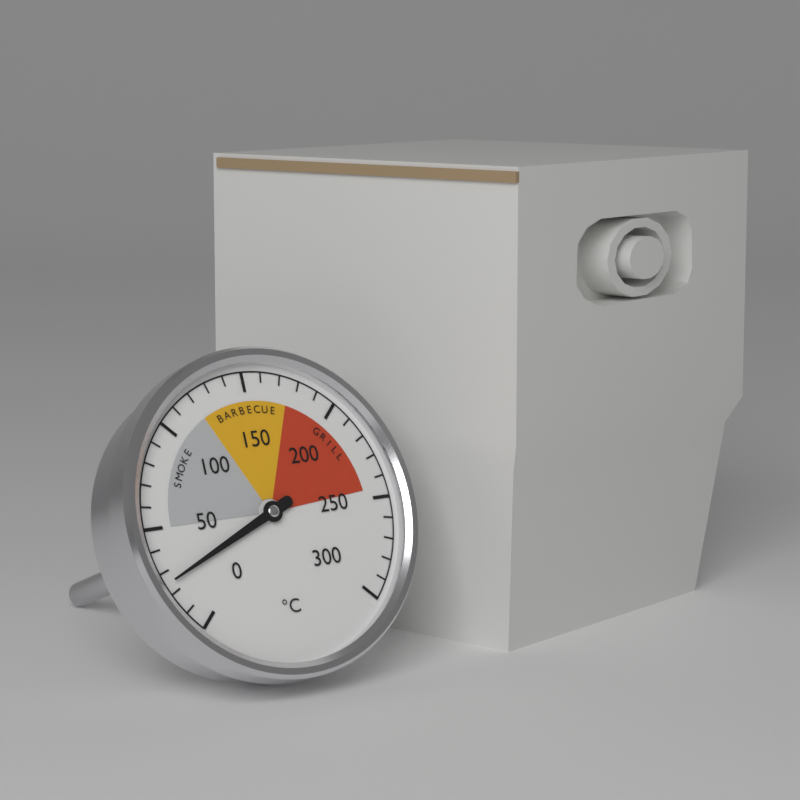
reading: 25 °C
